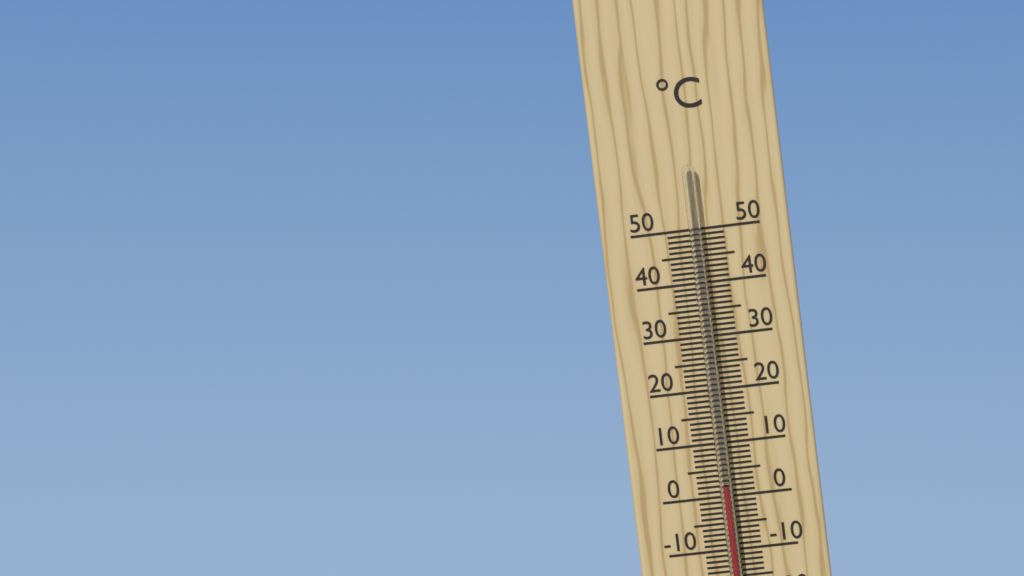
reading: 2 °C
